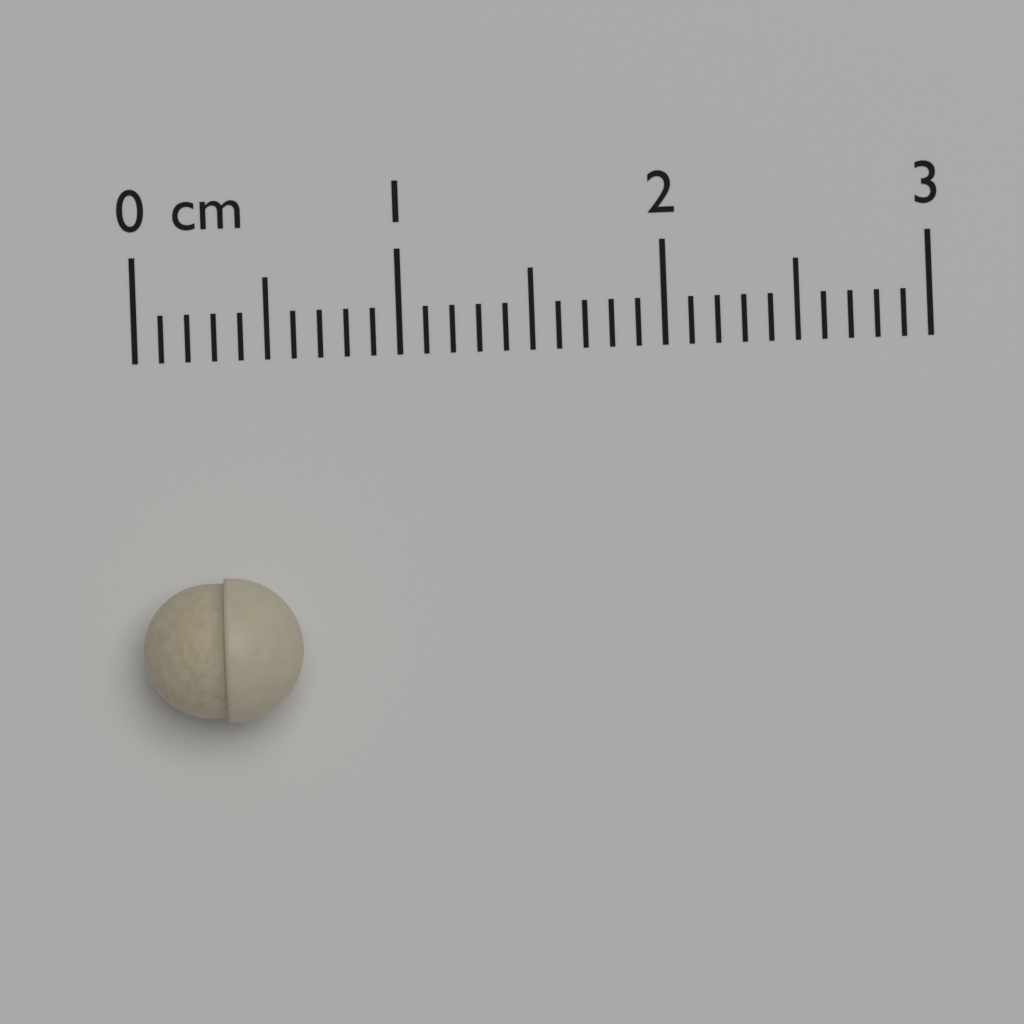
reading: 0.6 cm
